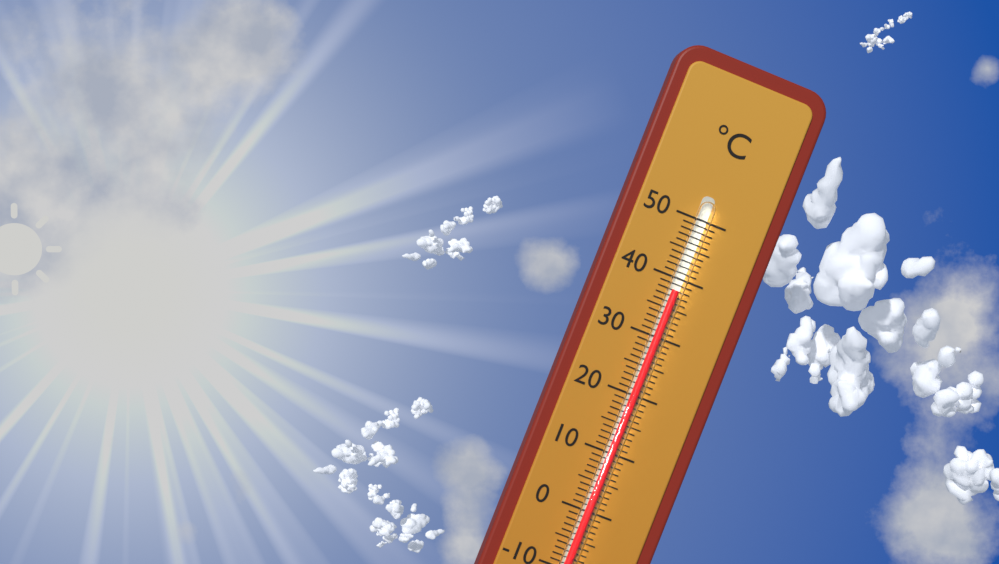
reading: 38 °C
